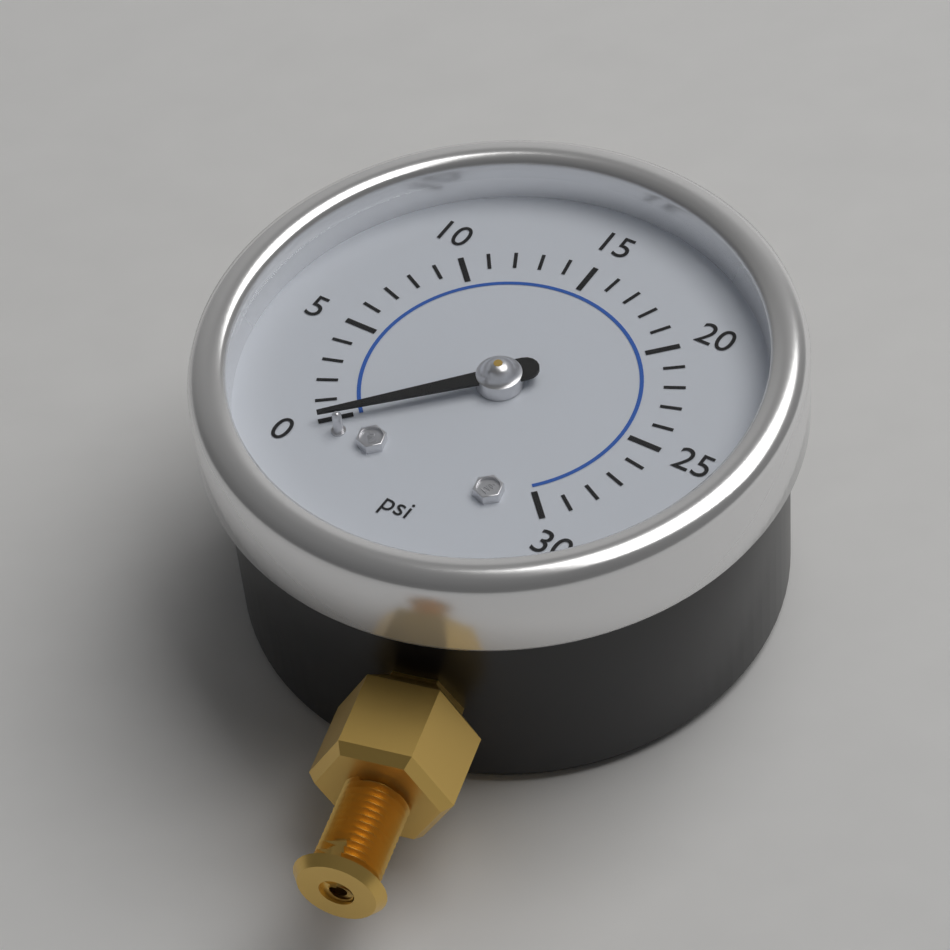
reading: 0 psi
